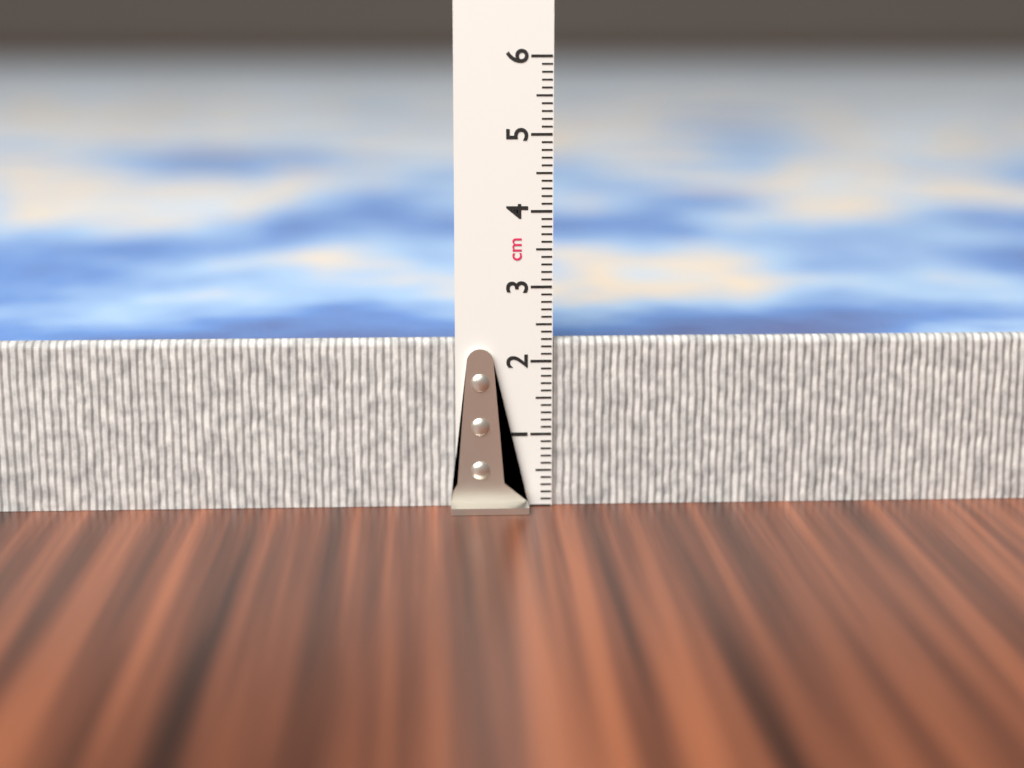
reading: 2.3 cm
